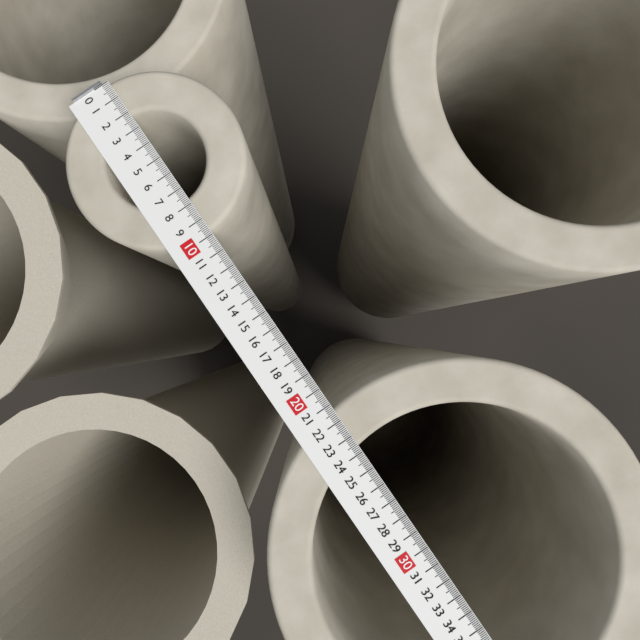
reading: 9.8 (no unit)
